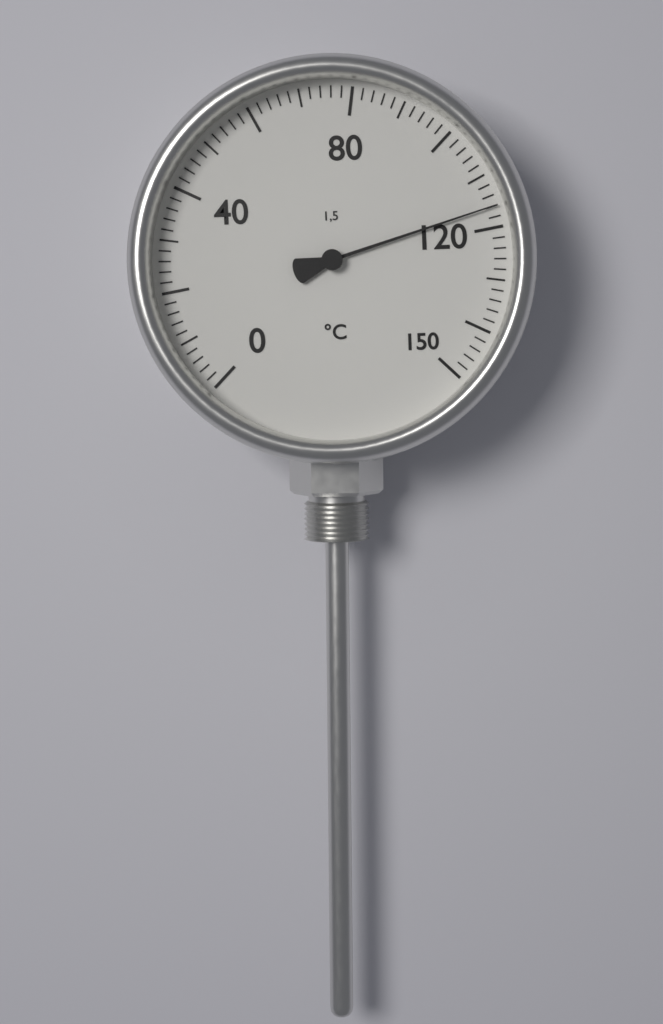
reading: 116 °C
